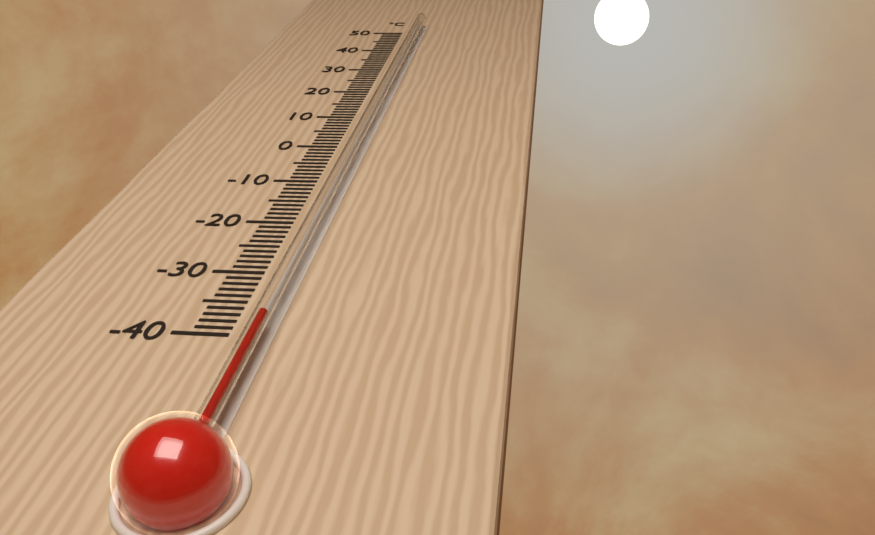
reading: -39 °C
